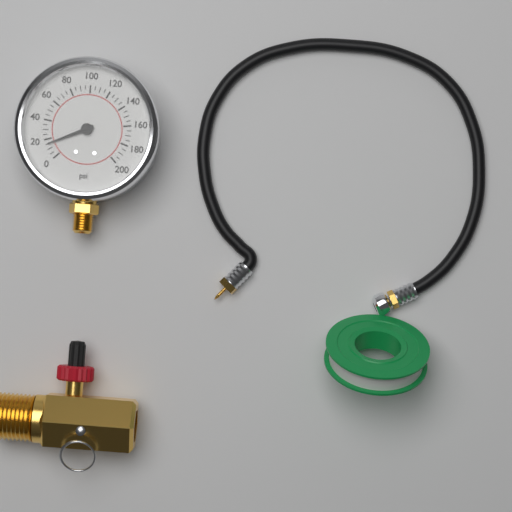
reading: 15 psi
